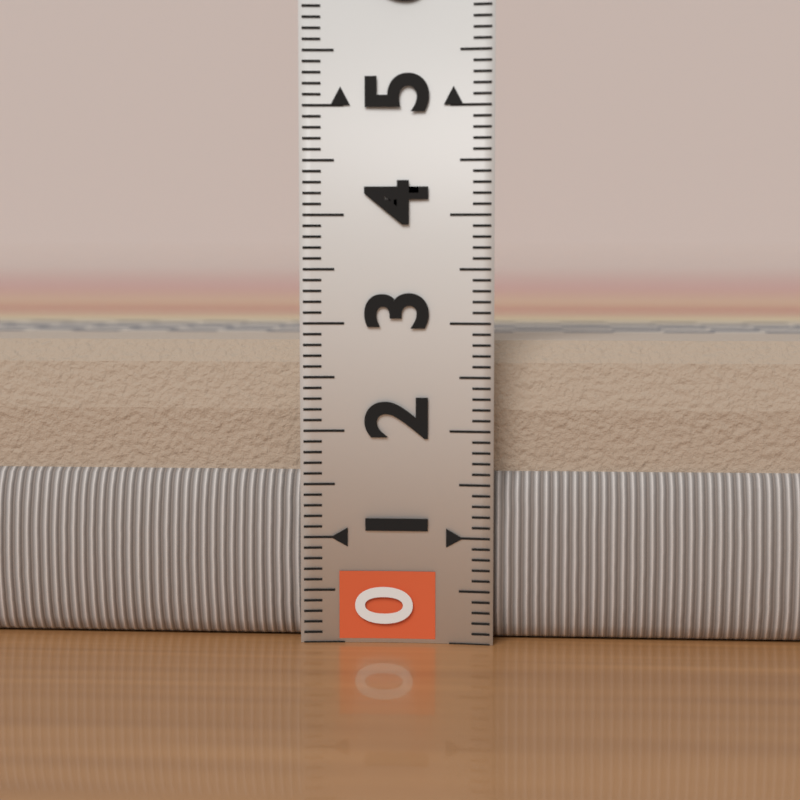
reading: 2.9 (no unit)
